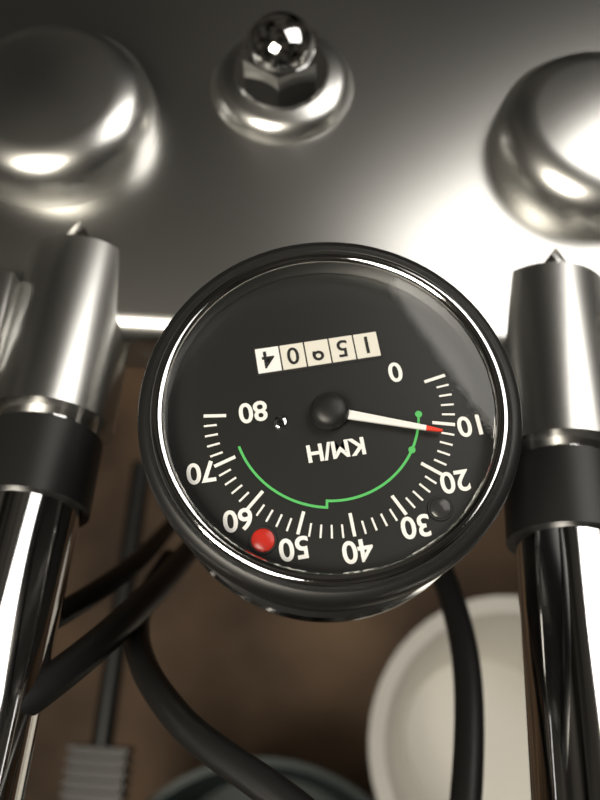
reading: 12 km/h
